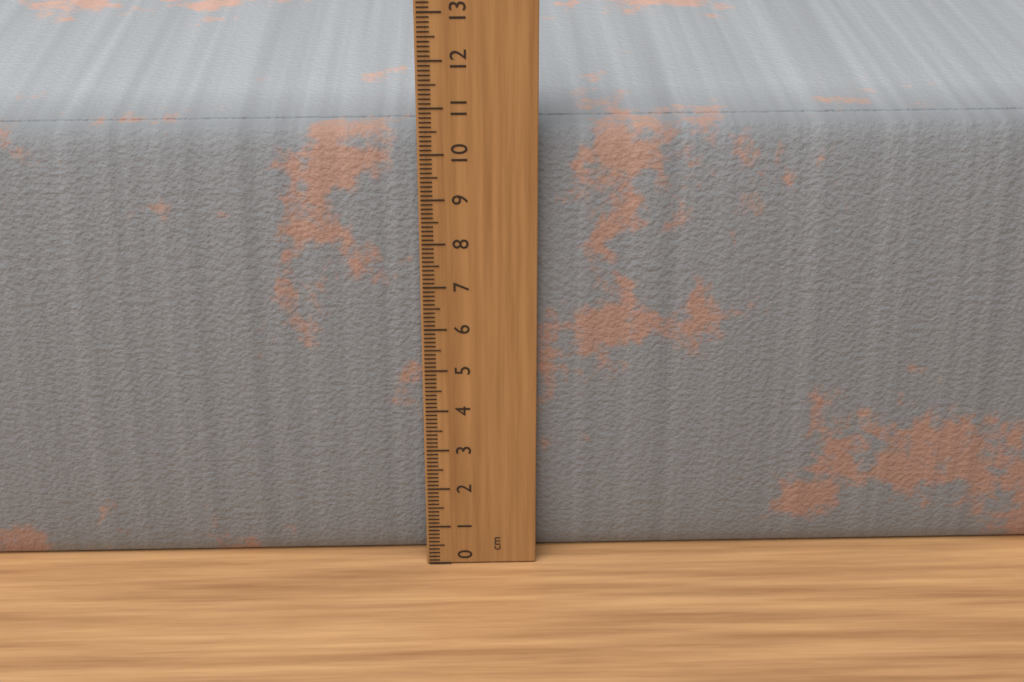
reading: 10.4 cm
